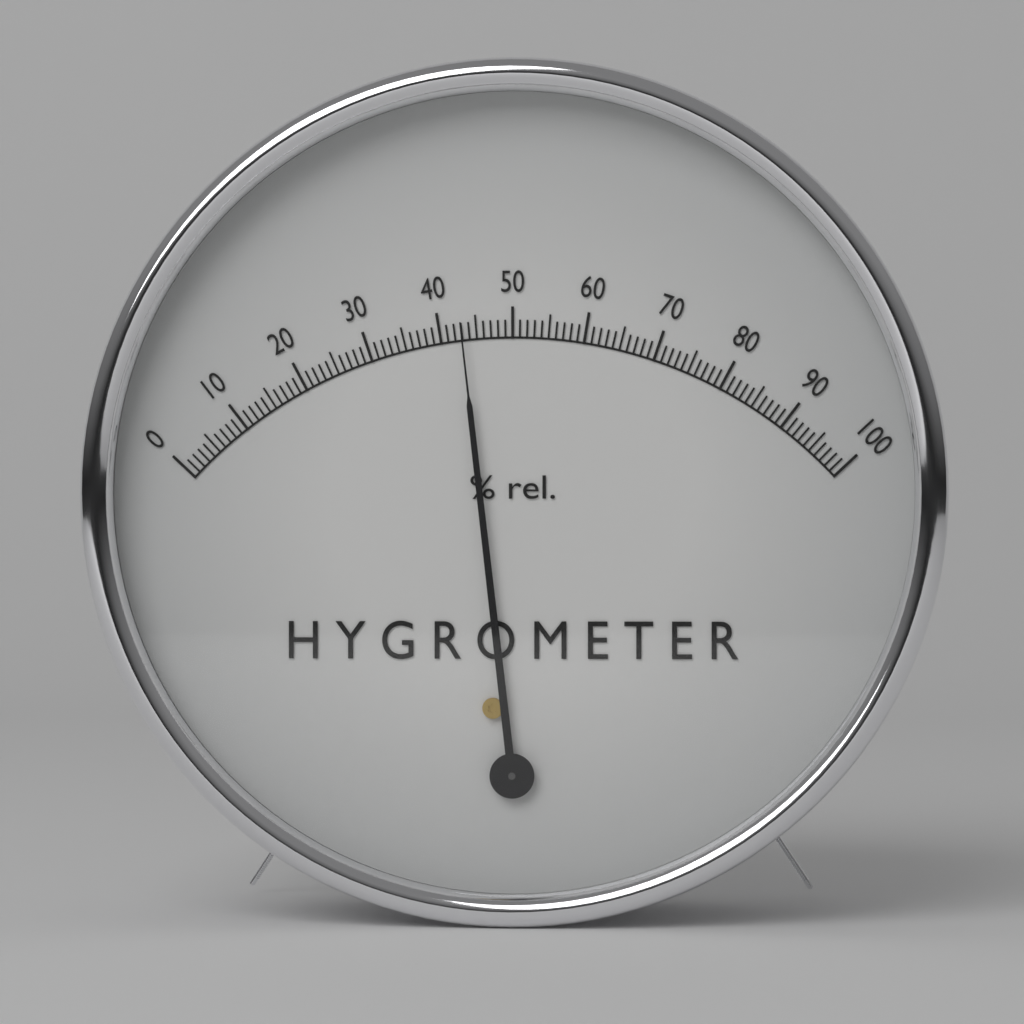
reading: 43 %
